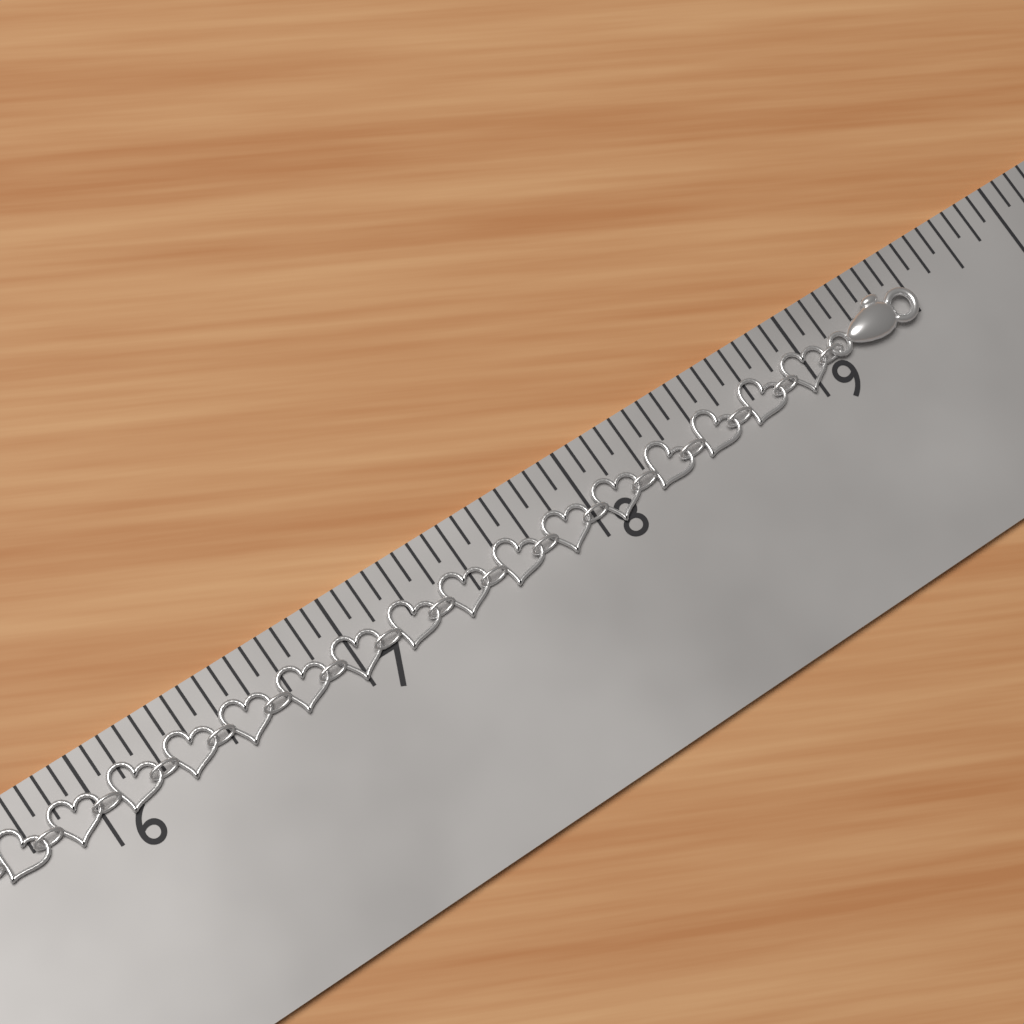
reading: 9.5000 in
